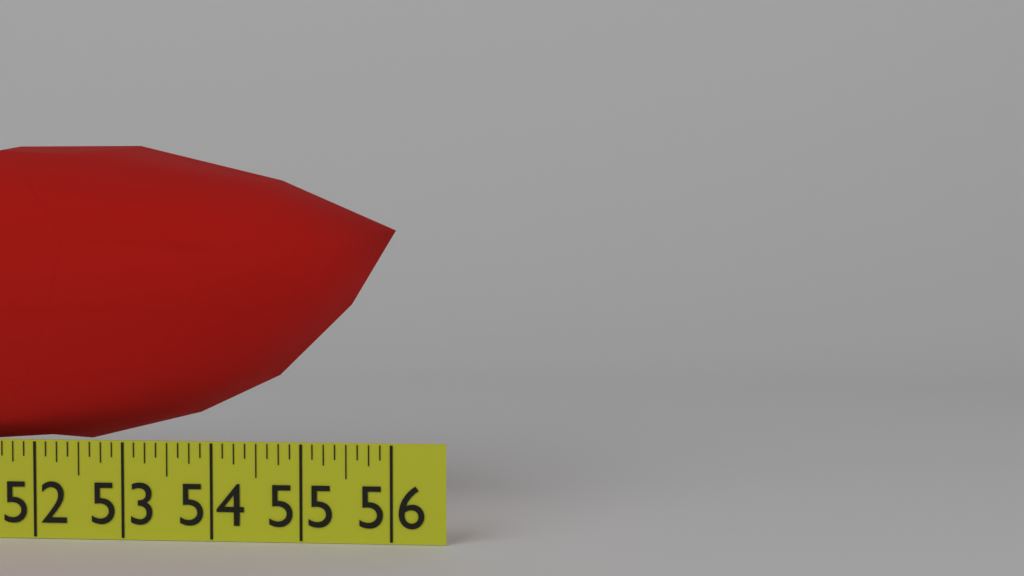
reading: 55.875 in
